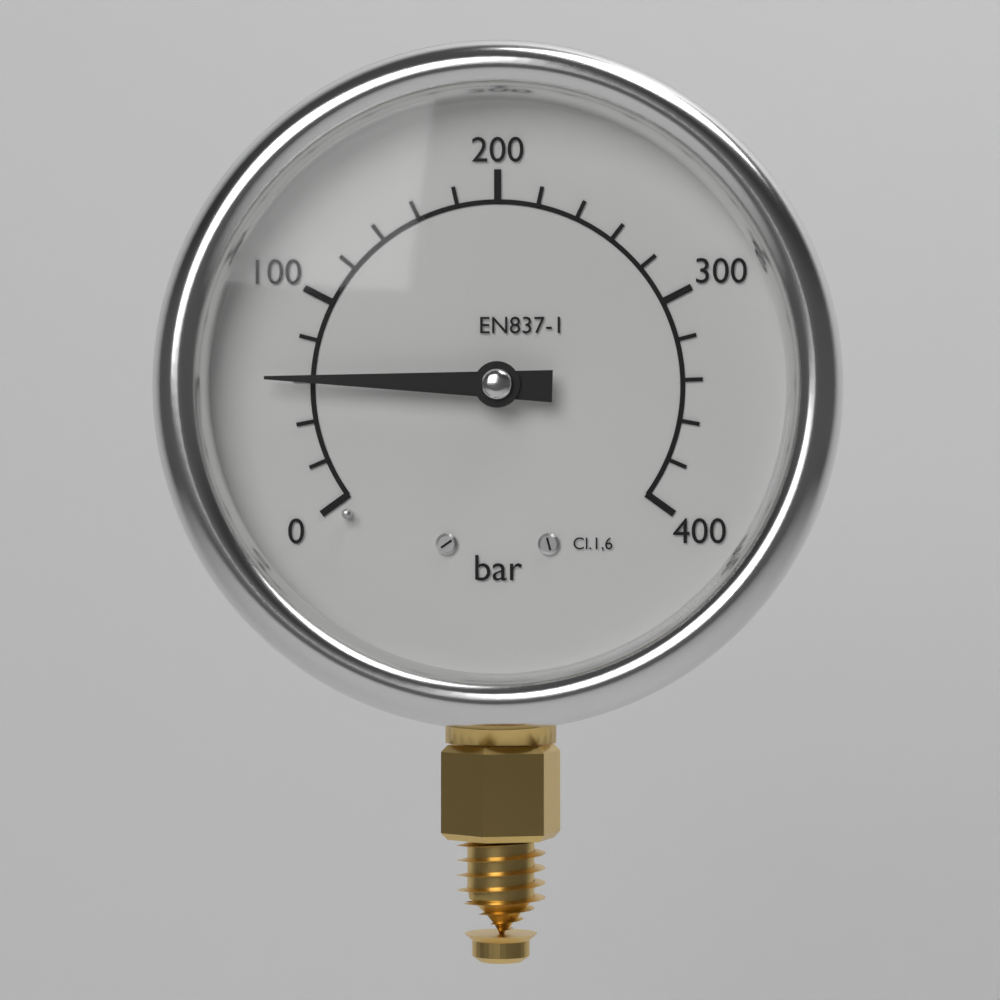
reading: 60 bar
